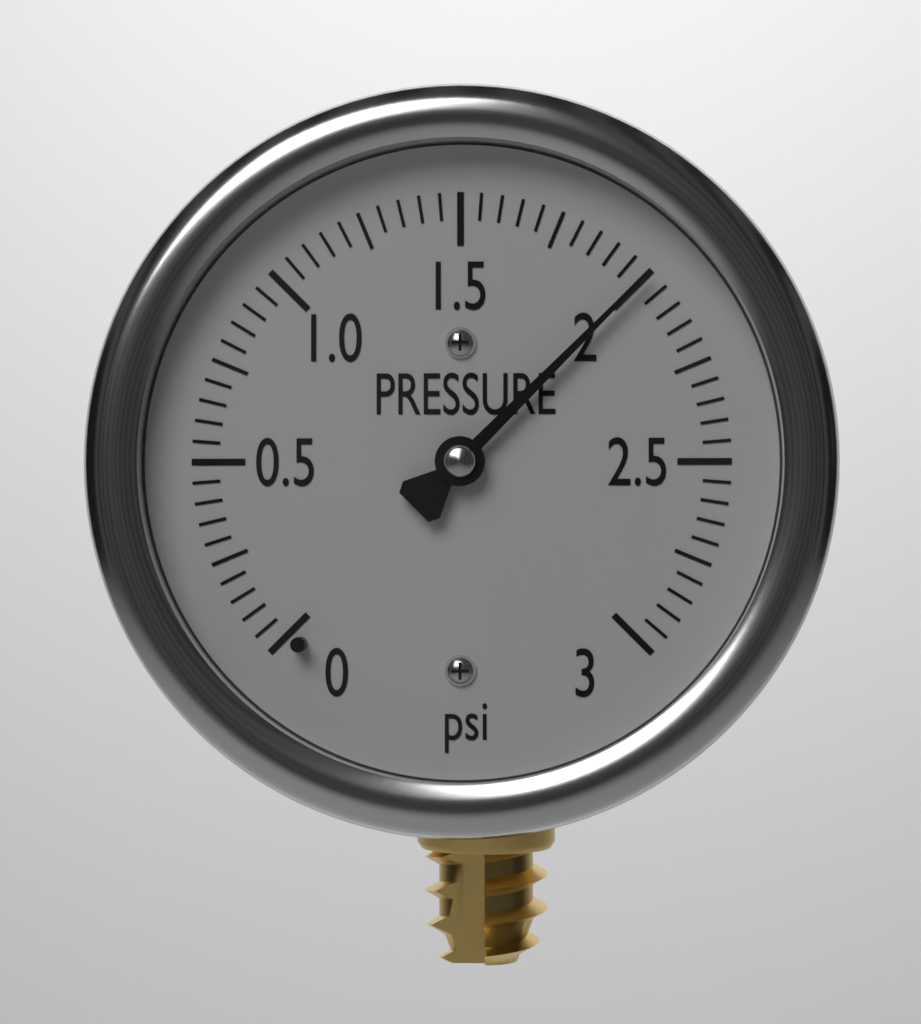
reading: 2.00 psi
